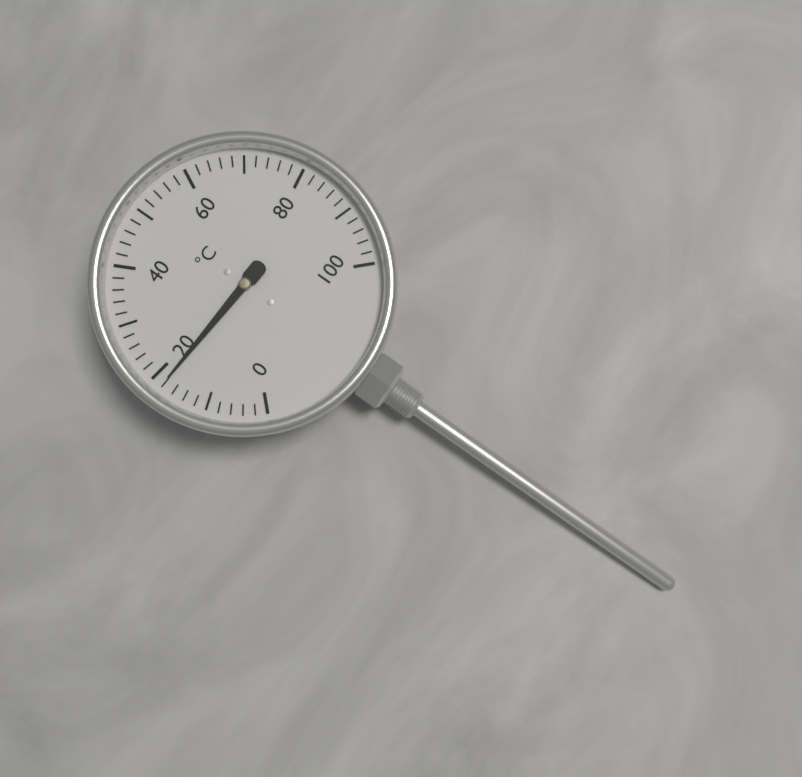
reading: 18 °C
